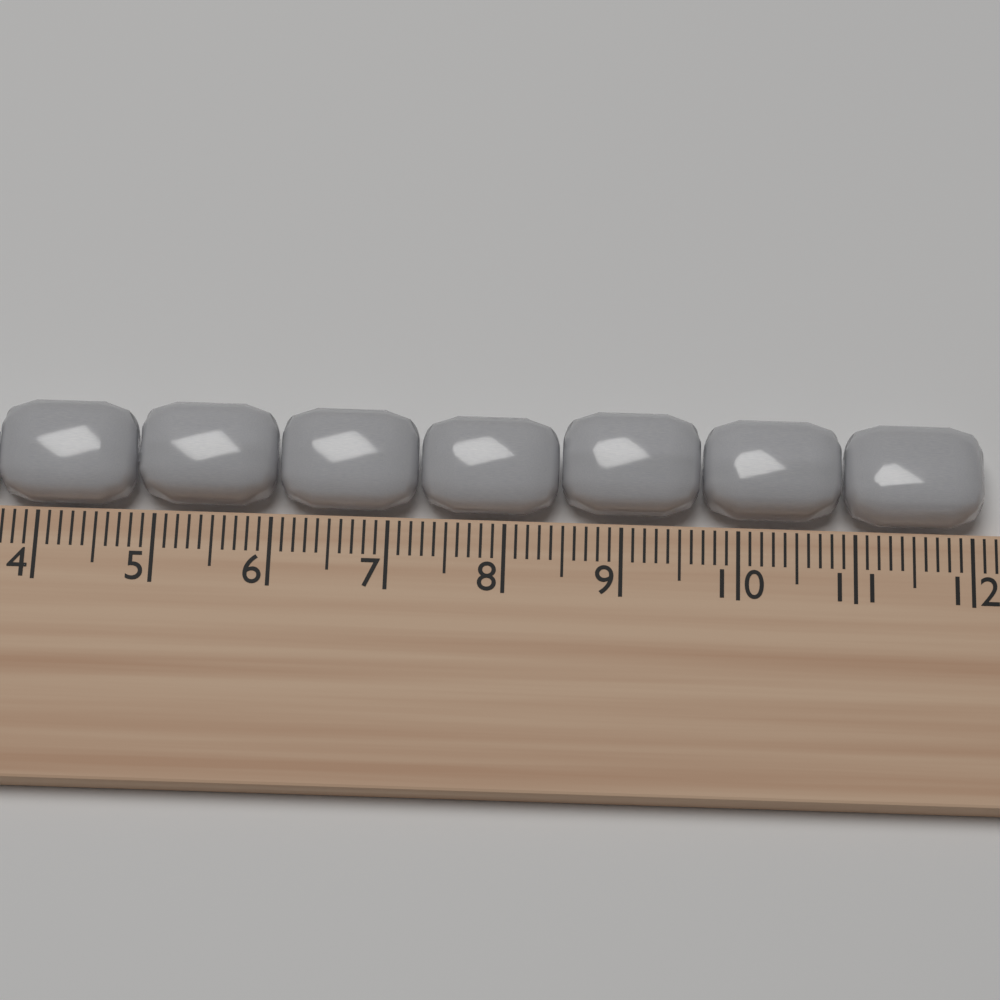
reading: 12.1 cm
